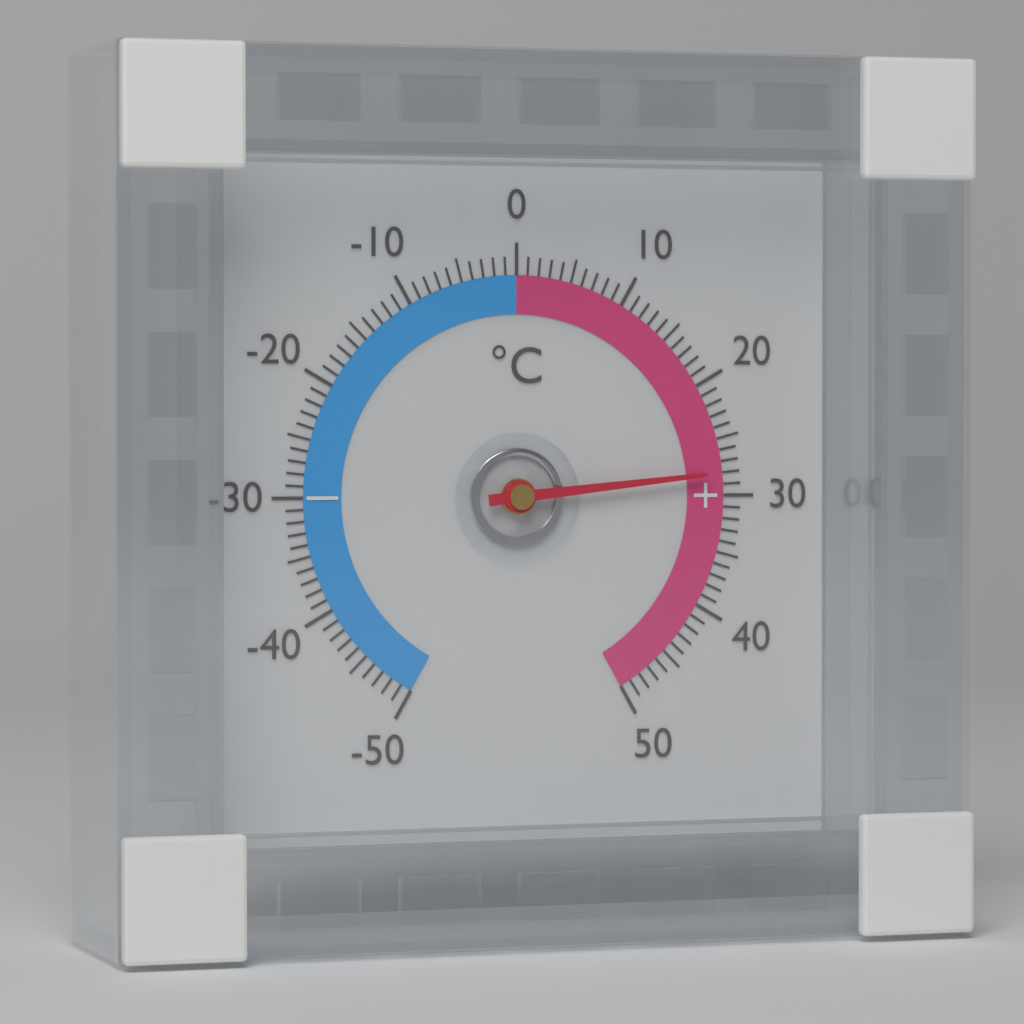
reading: 28 °C
